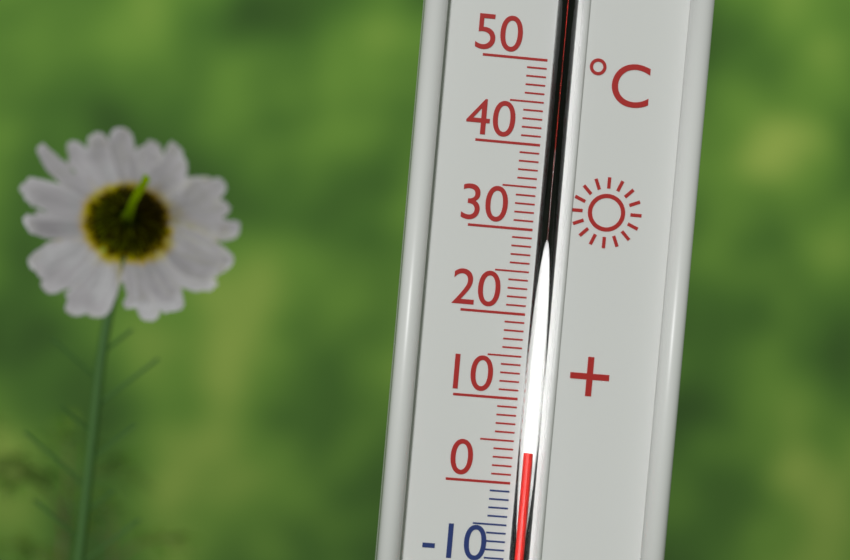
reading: 4 °C
